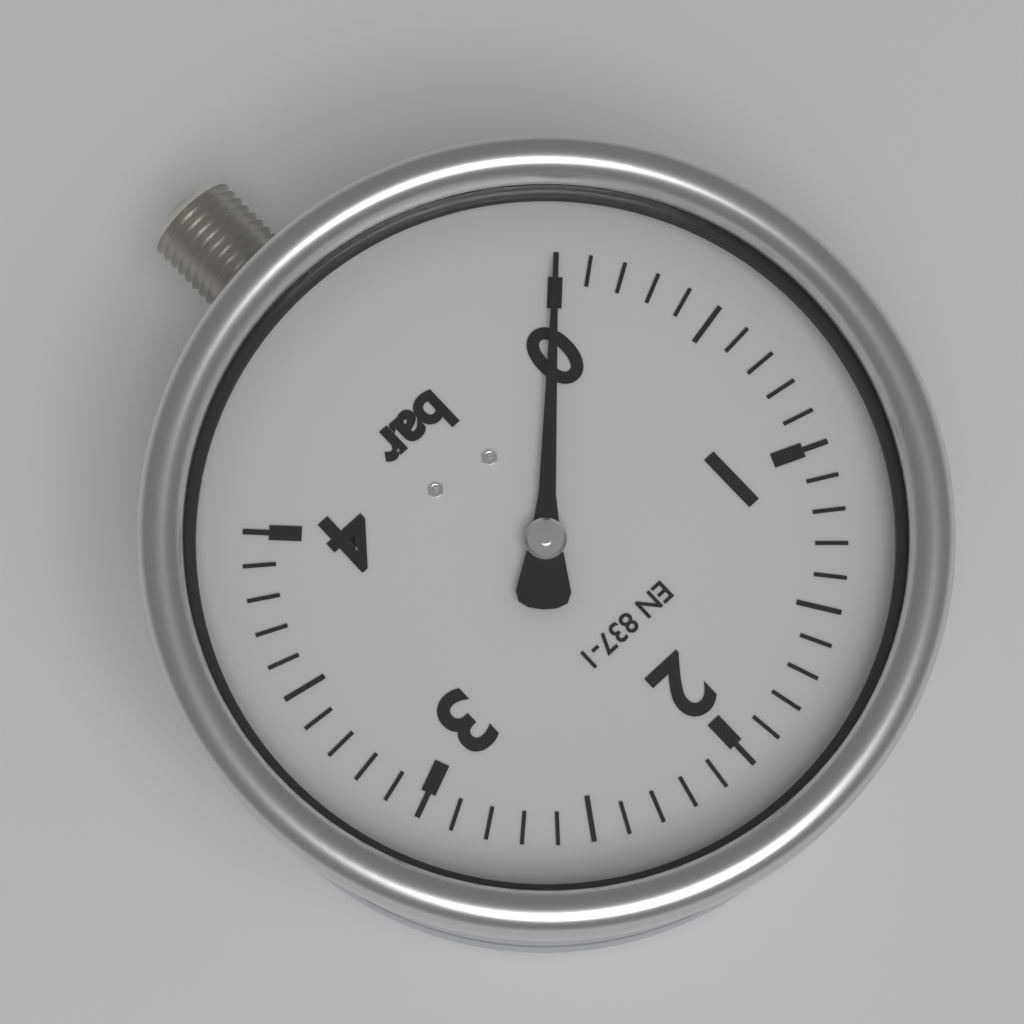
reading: 0.0 bar
